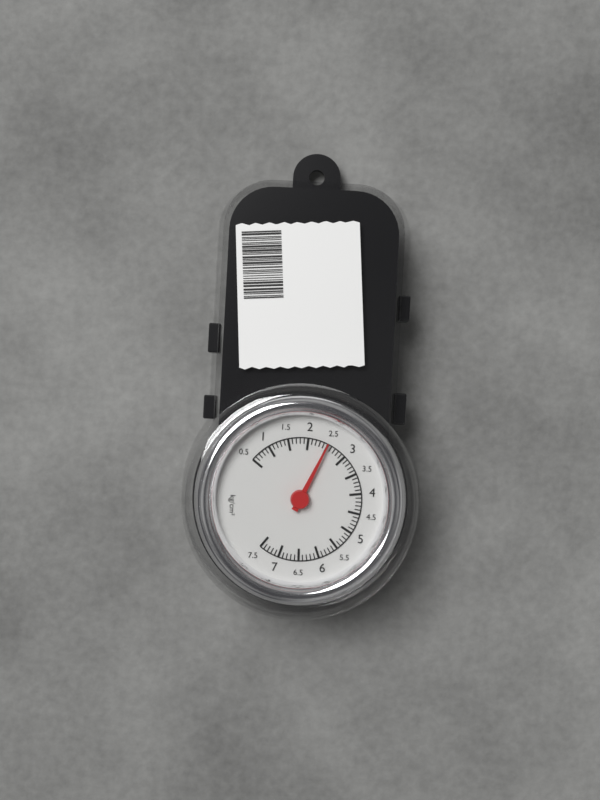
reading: 2.5 kg/cm²
